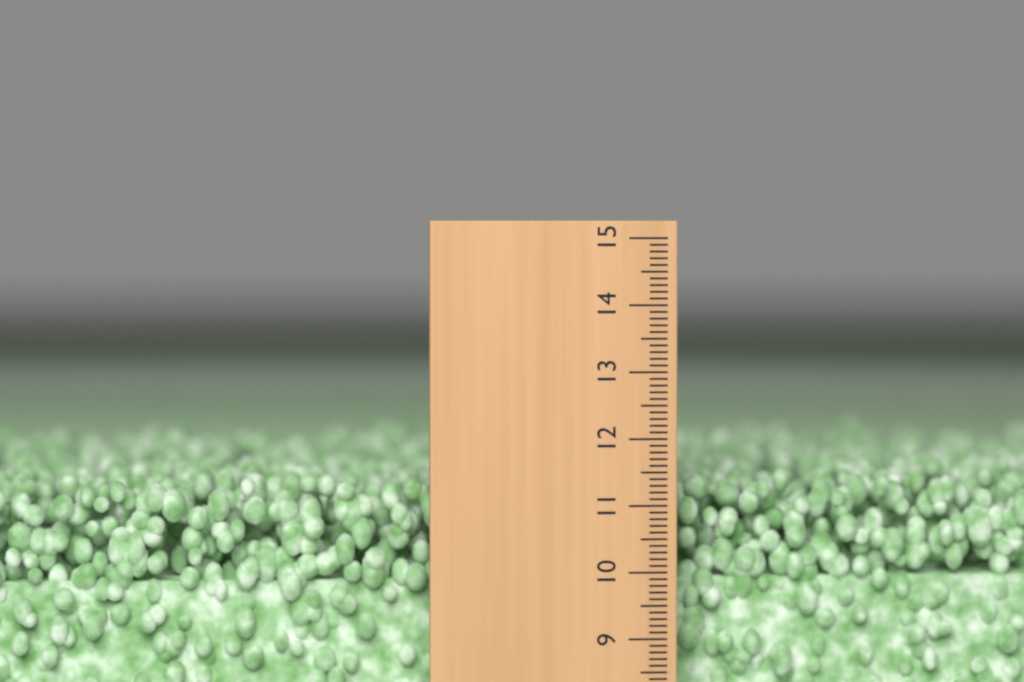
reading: 11.4 (no unit)
